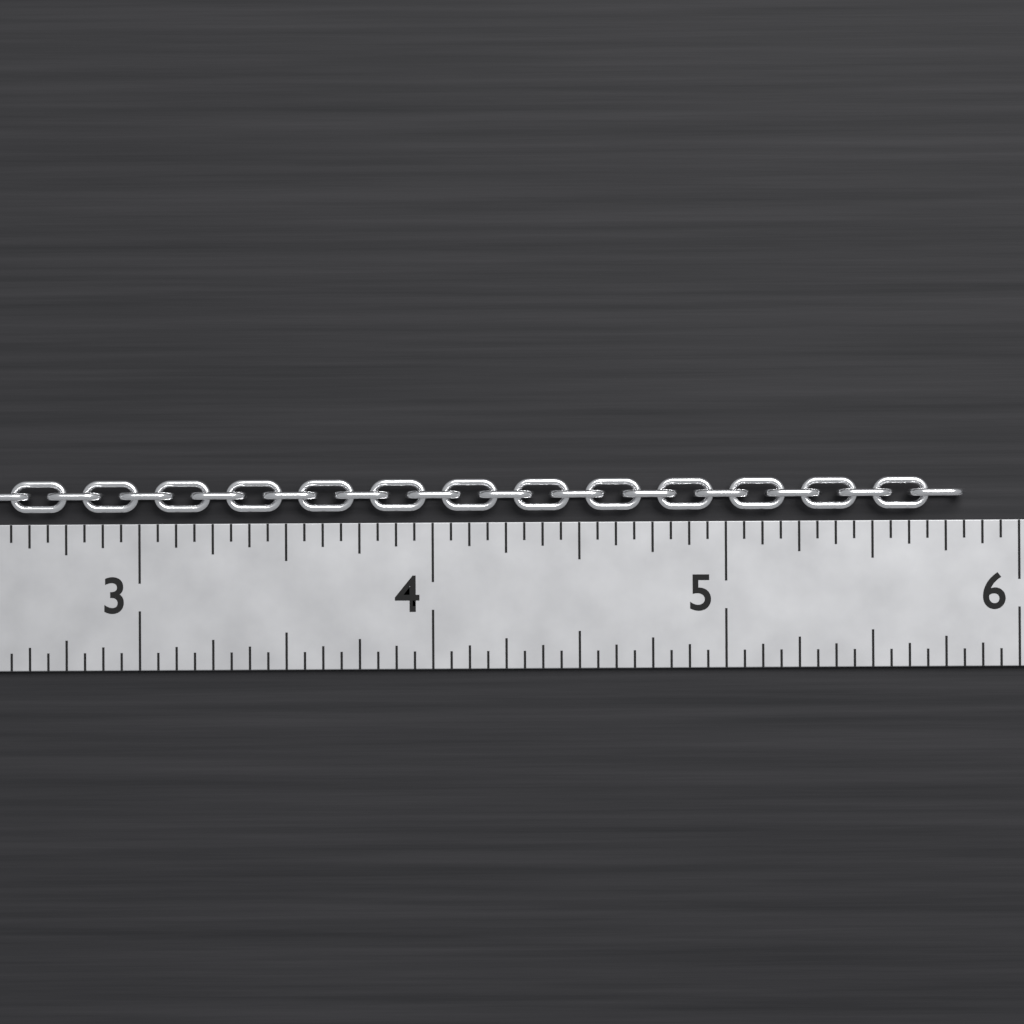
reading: 5.8125 in
